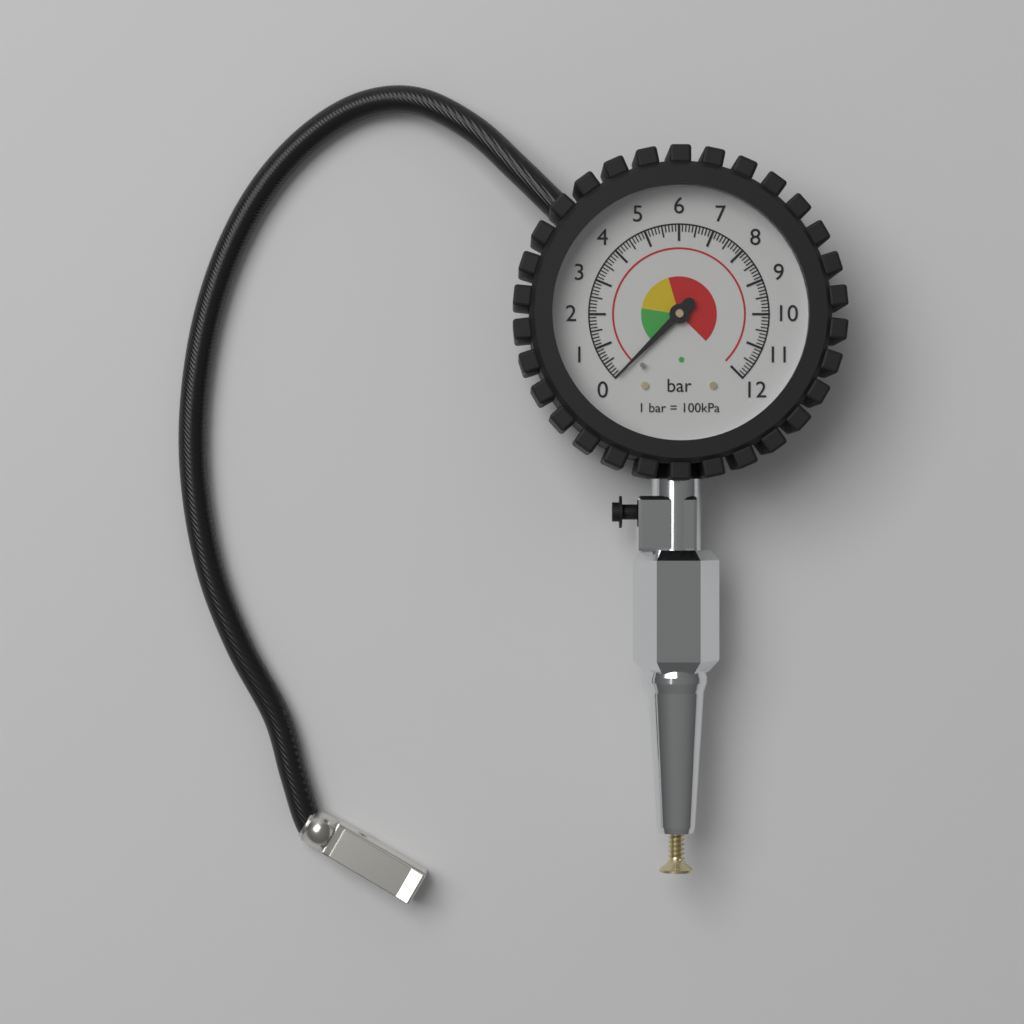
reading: 0.0 bar
